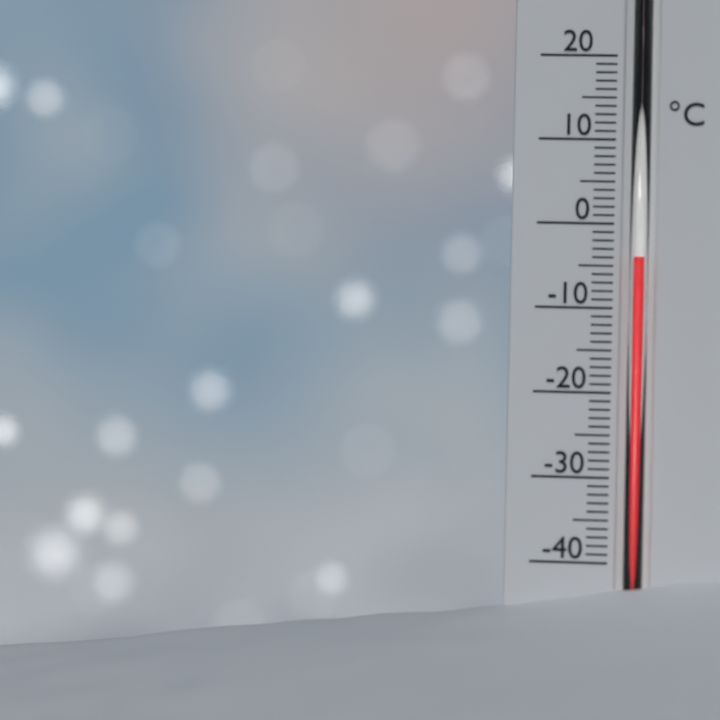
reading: -4 °C
